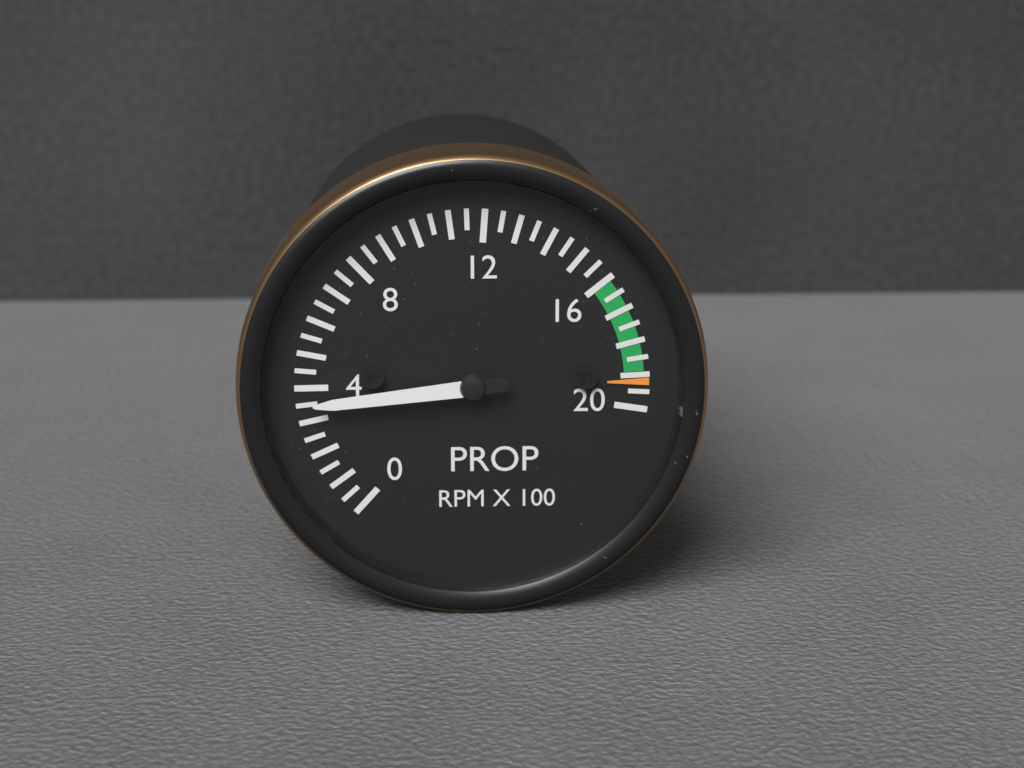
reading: 3.5 RPM X 100
